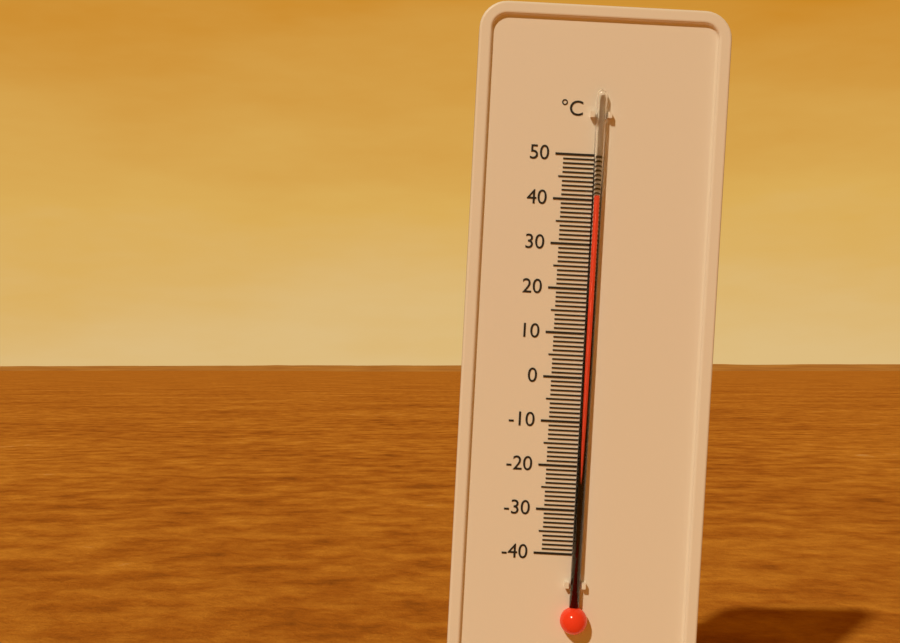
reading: 41 °C
